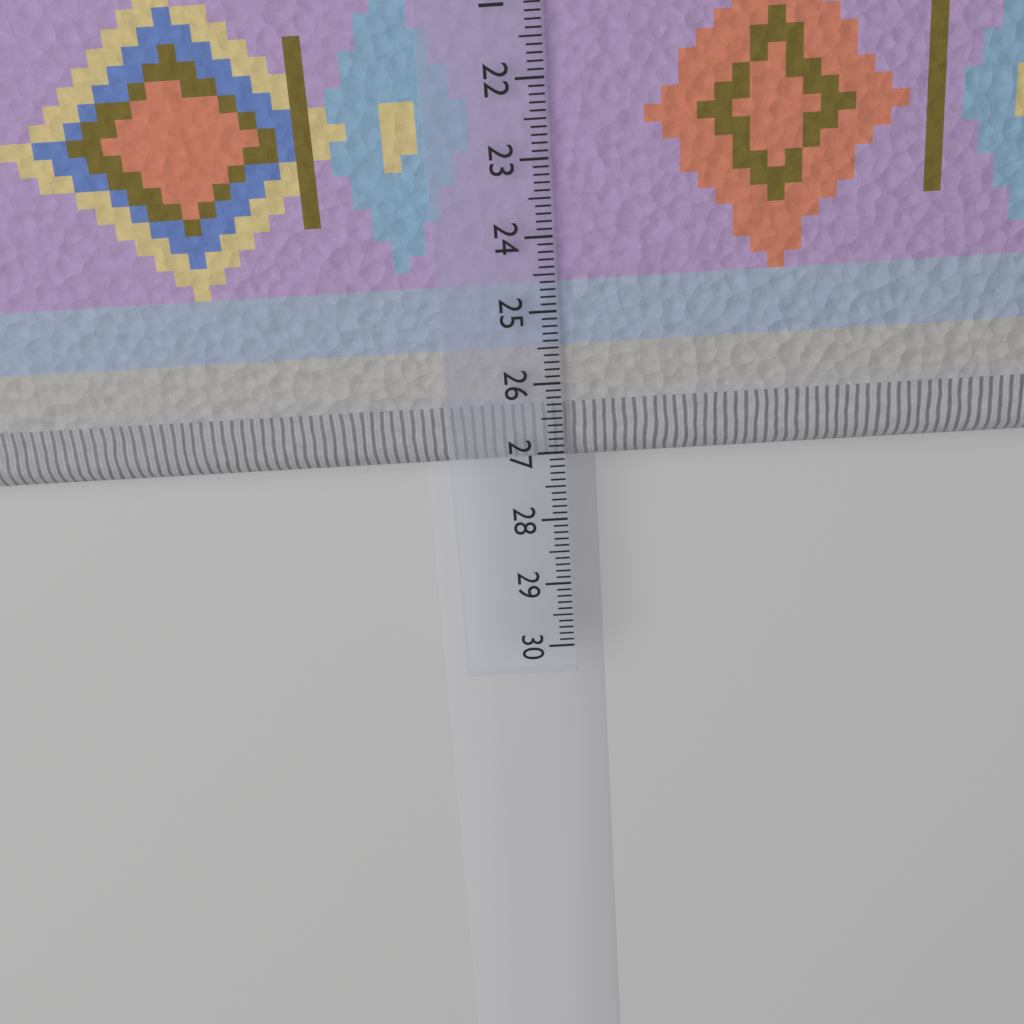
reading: 27.3 cm
